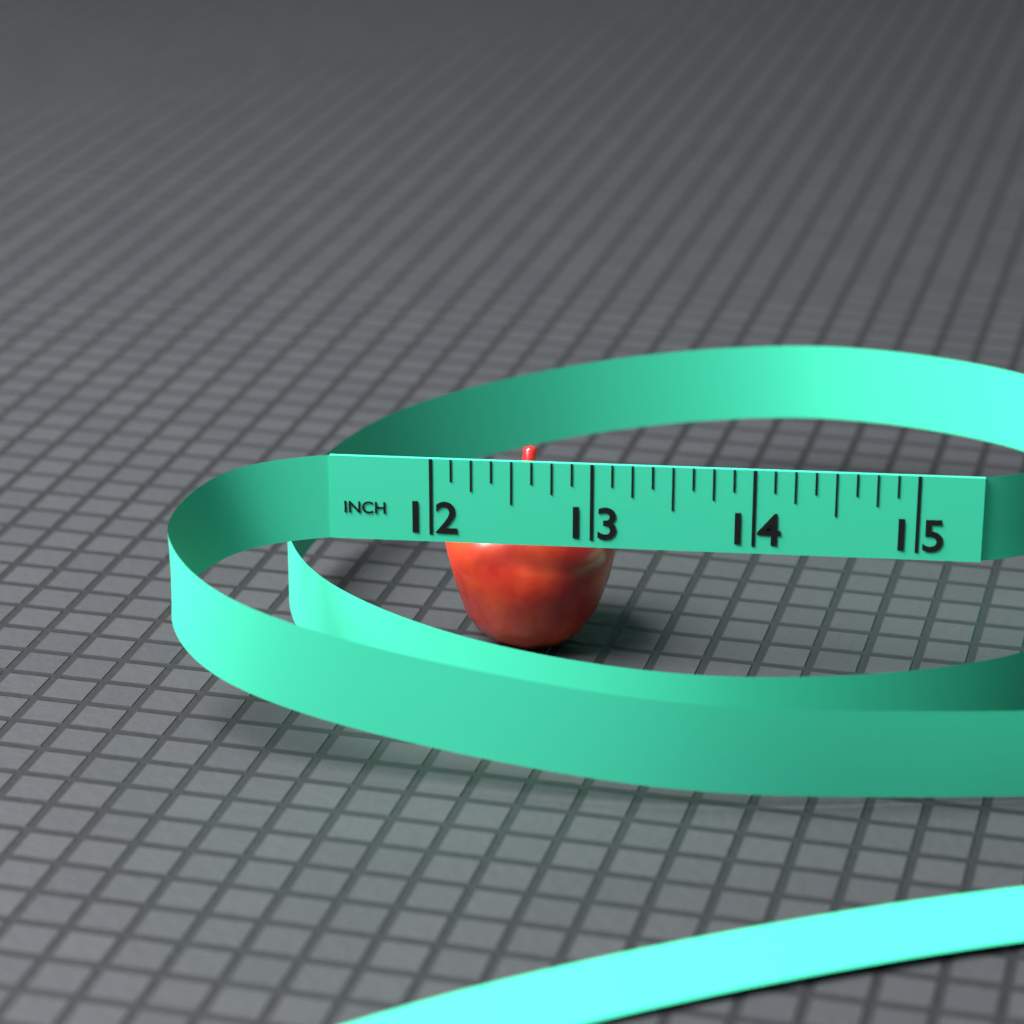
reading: 13.125 in
